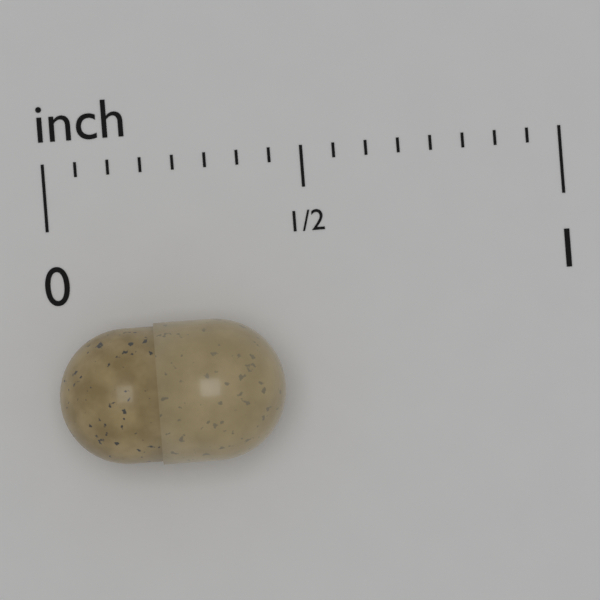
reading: 0.4375 inch
